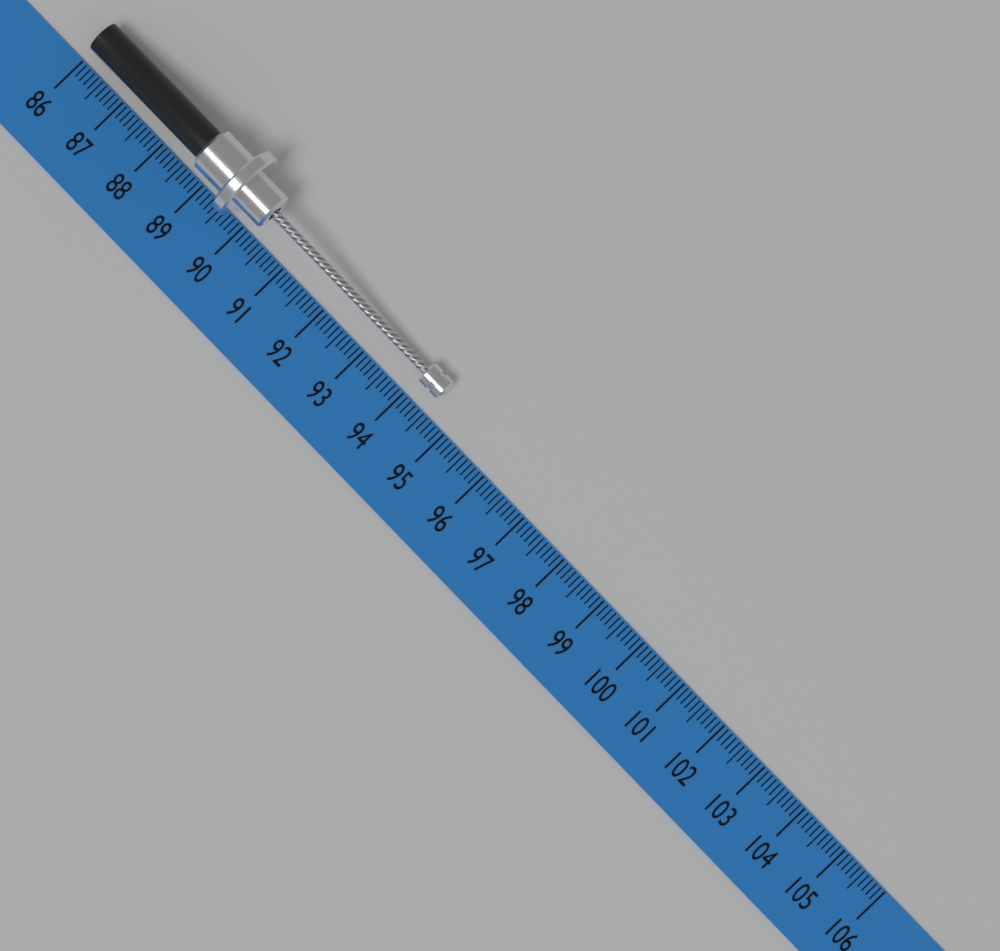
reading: 94.5 (no unit)
